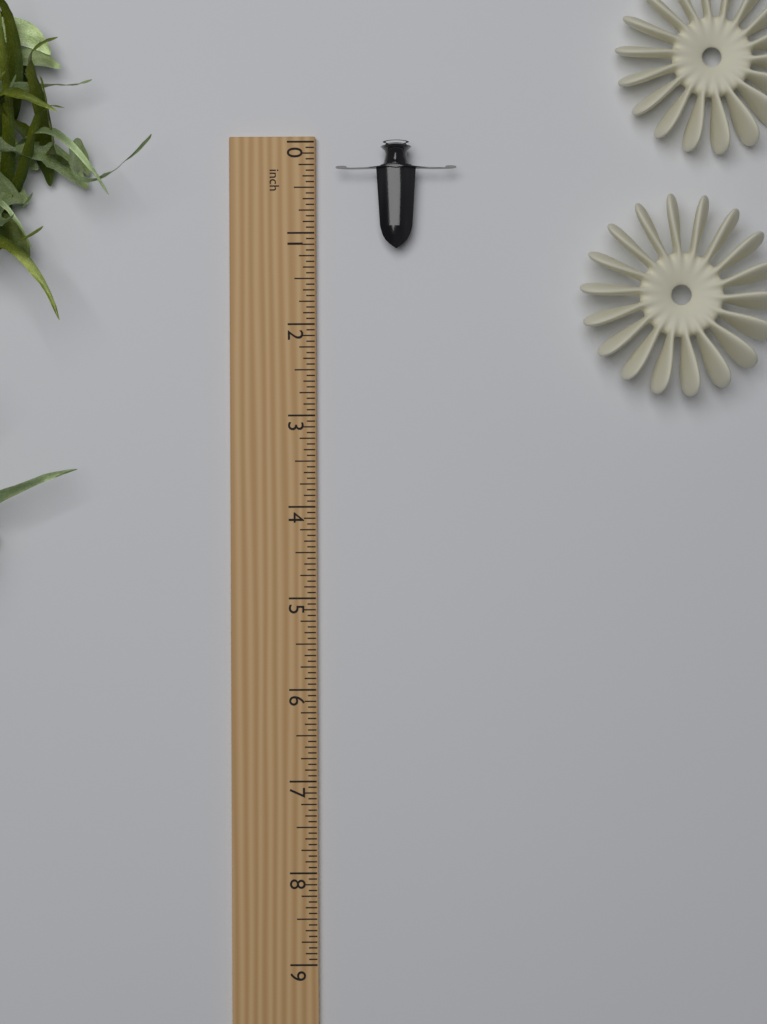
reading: 1.1875 inch
